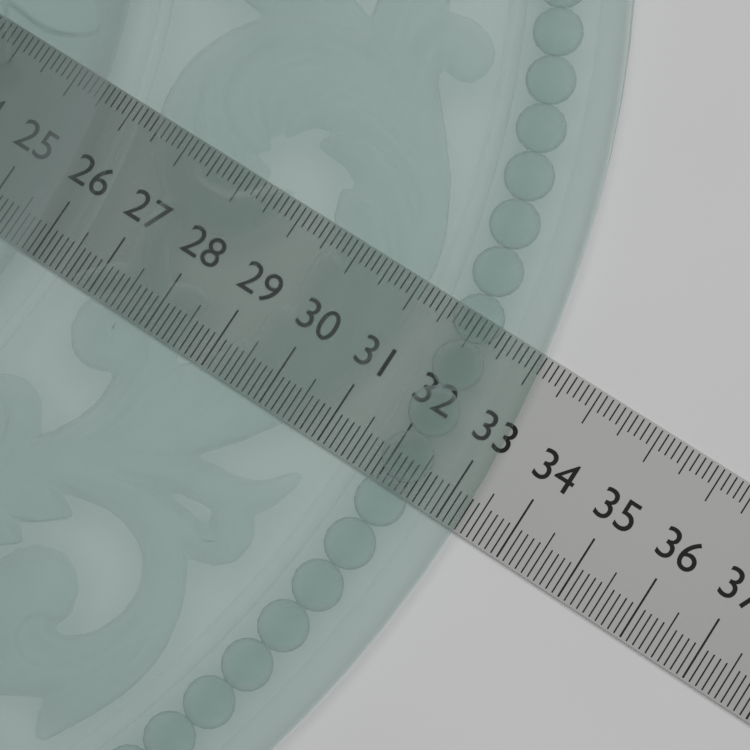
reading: 33.3 (no unit)
